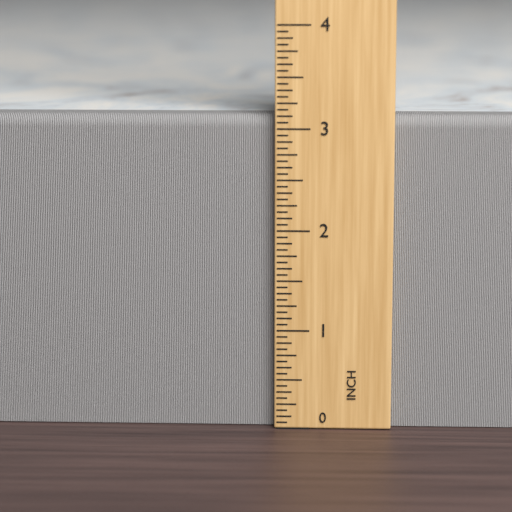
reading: 3.1250 in
